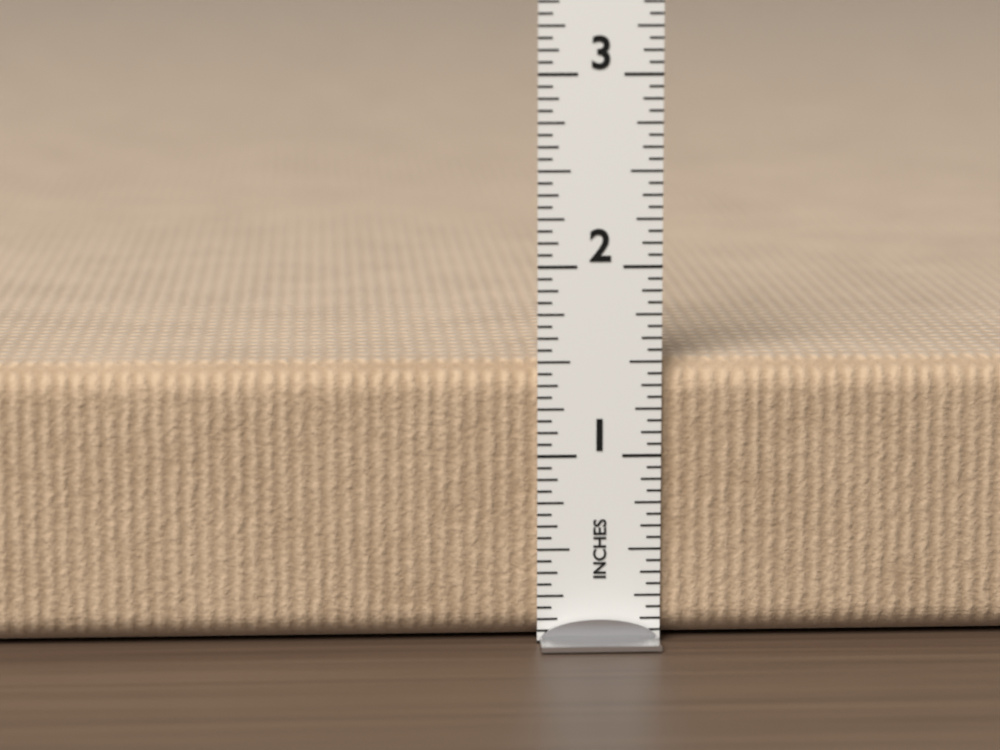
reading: 1.5000 in
